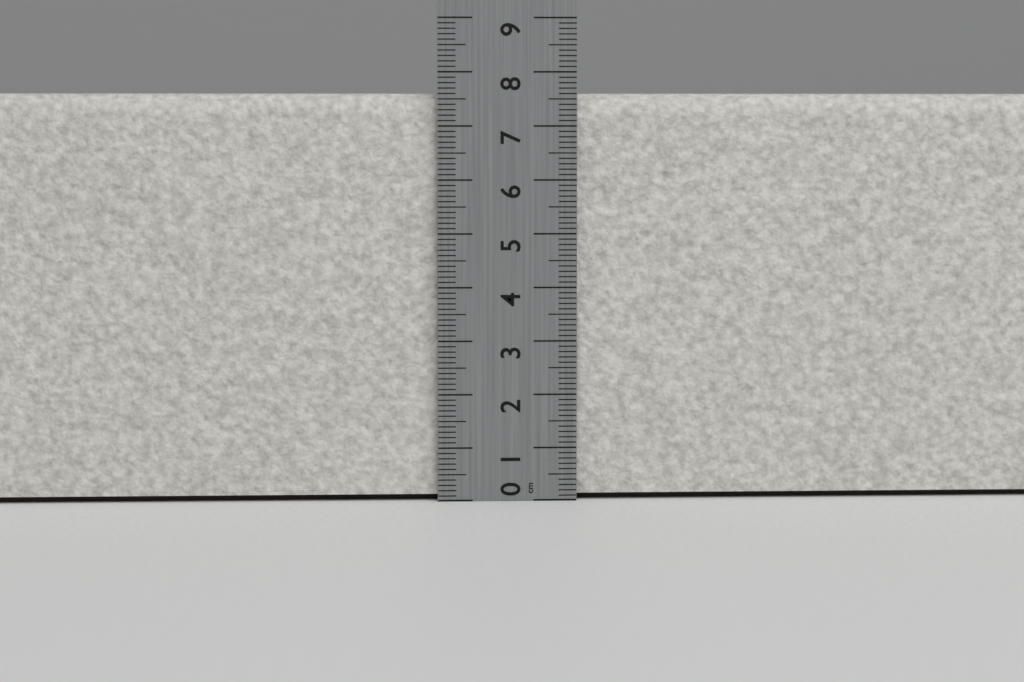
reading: 7.6 cm
